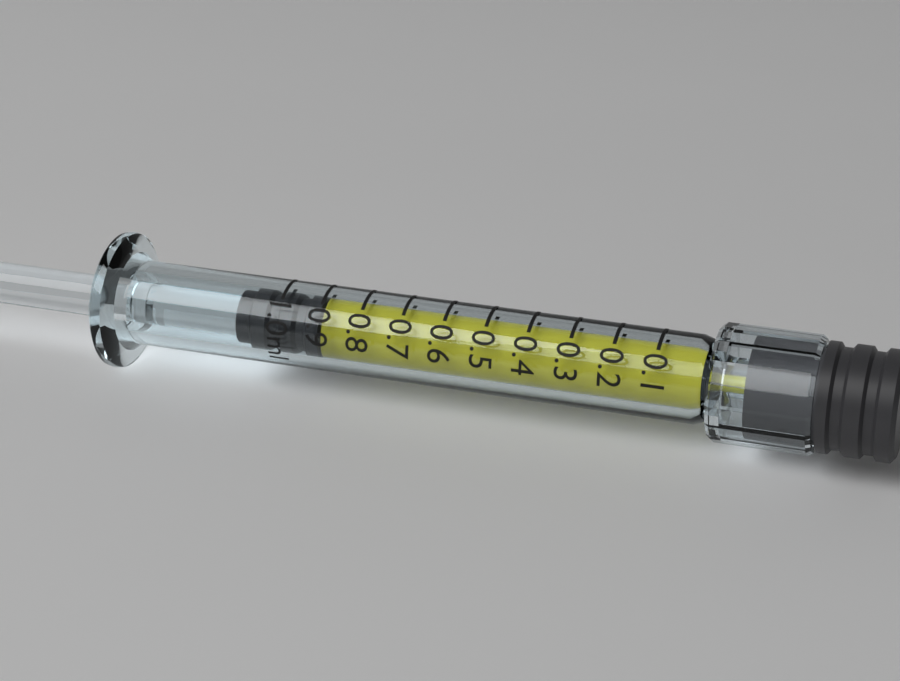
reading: 0.9 ml
